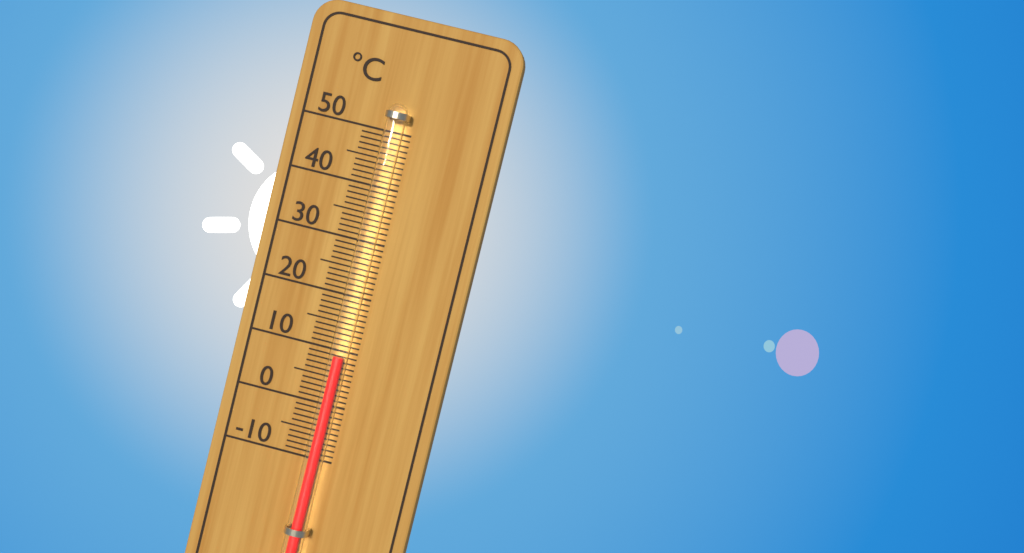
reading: 9 °C
